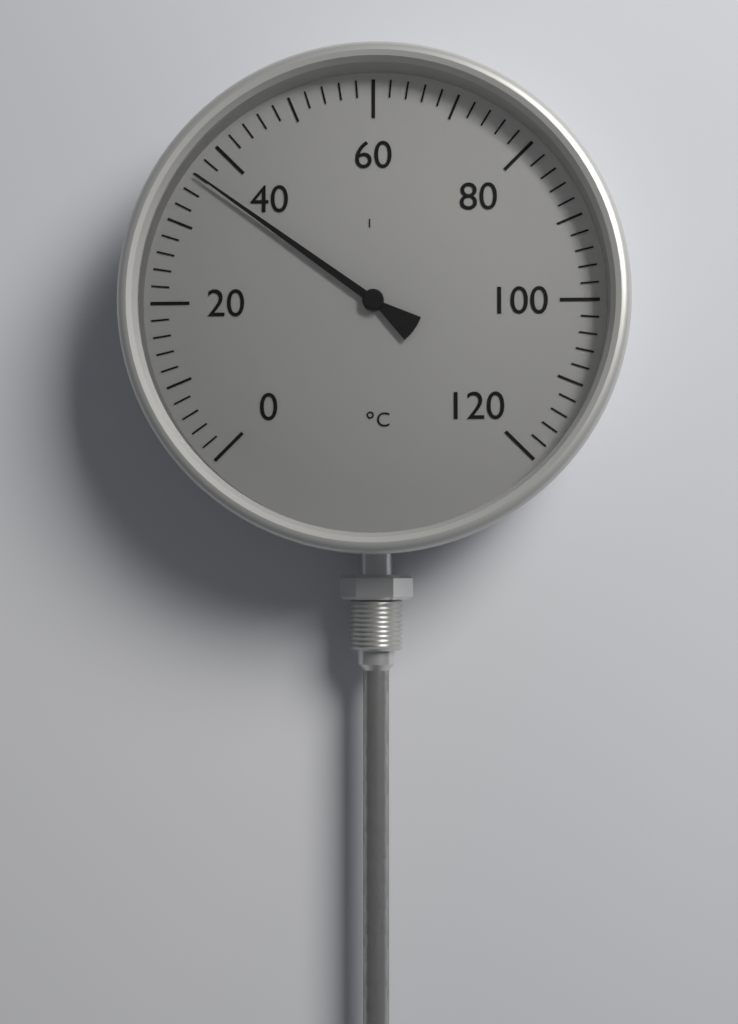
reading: 36 °C
